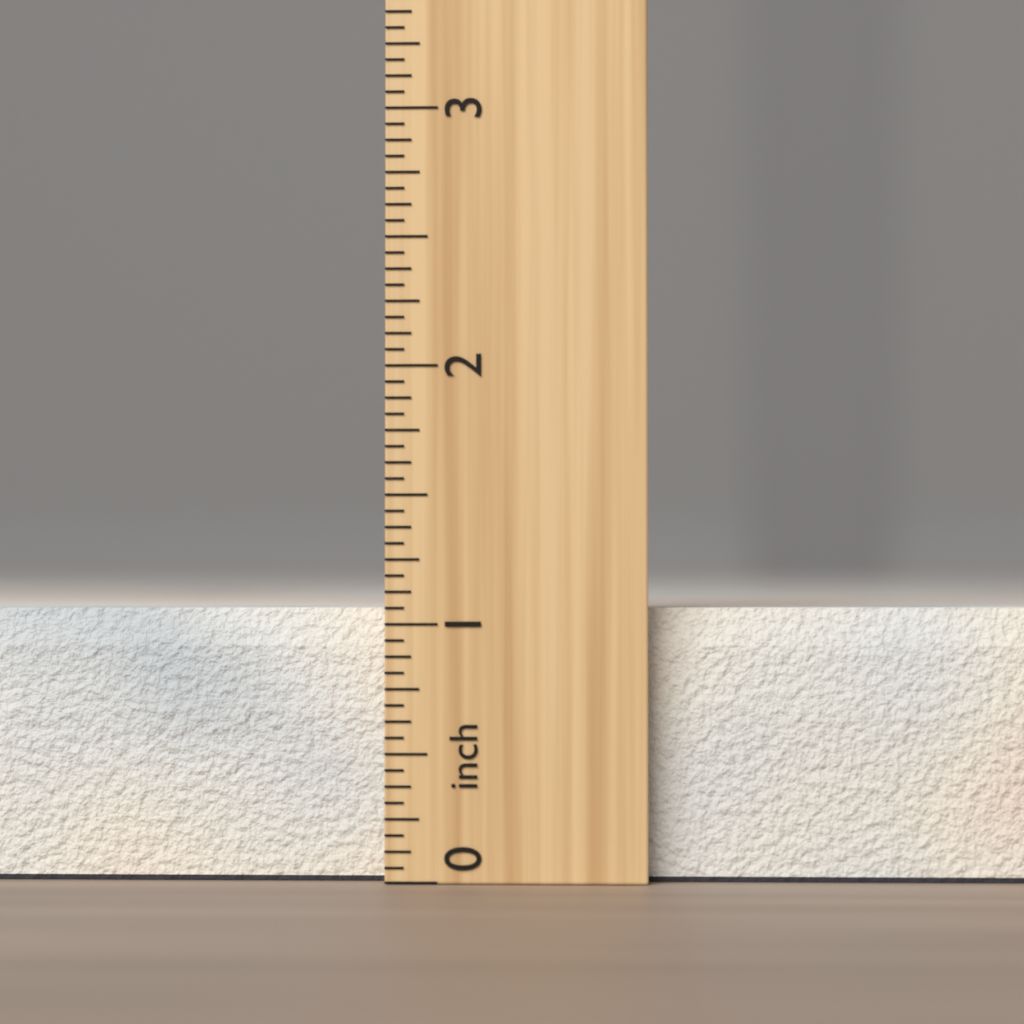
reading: 1.0625 inch
